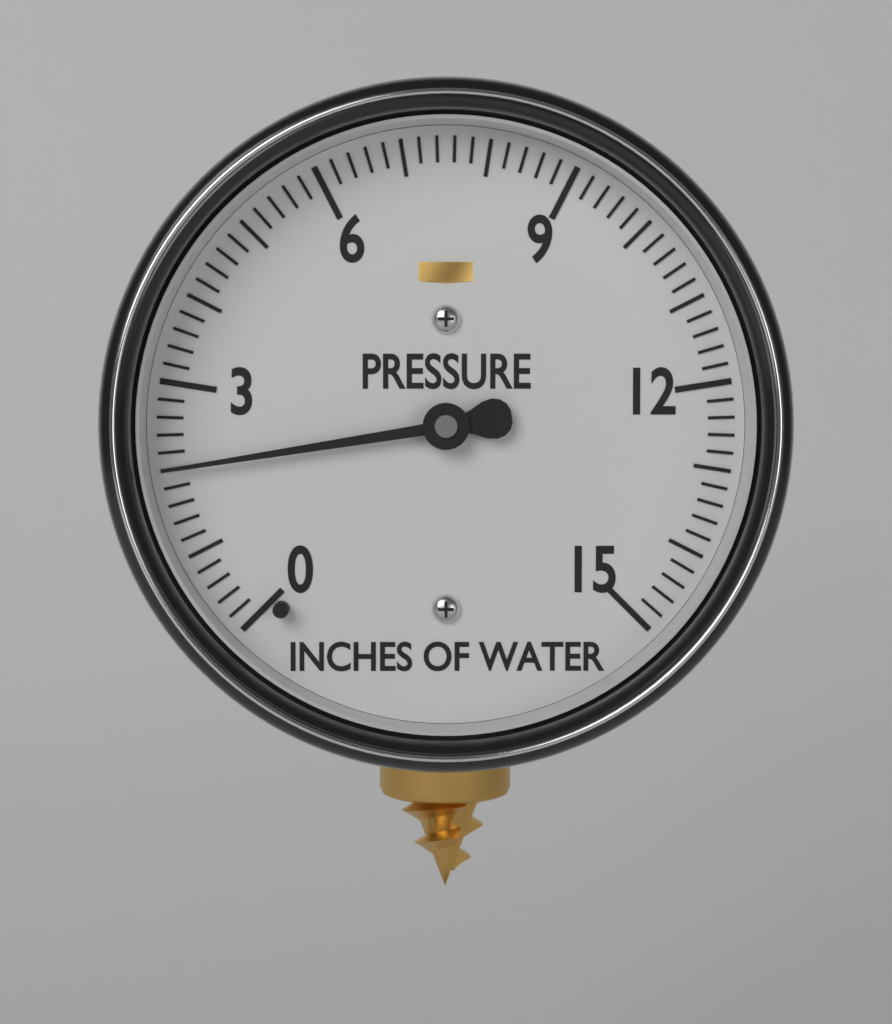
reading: 2.0 inches of water
